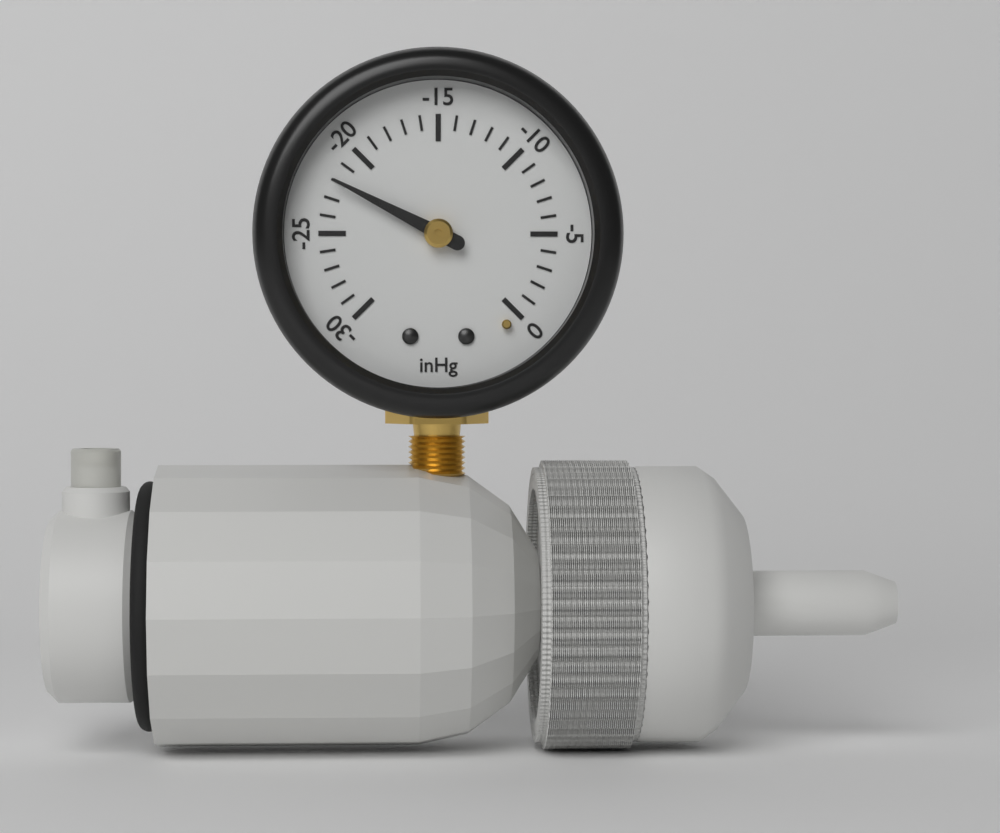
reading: -22 inHg
